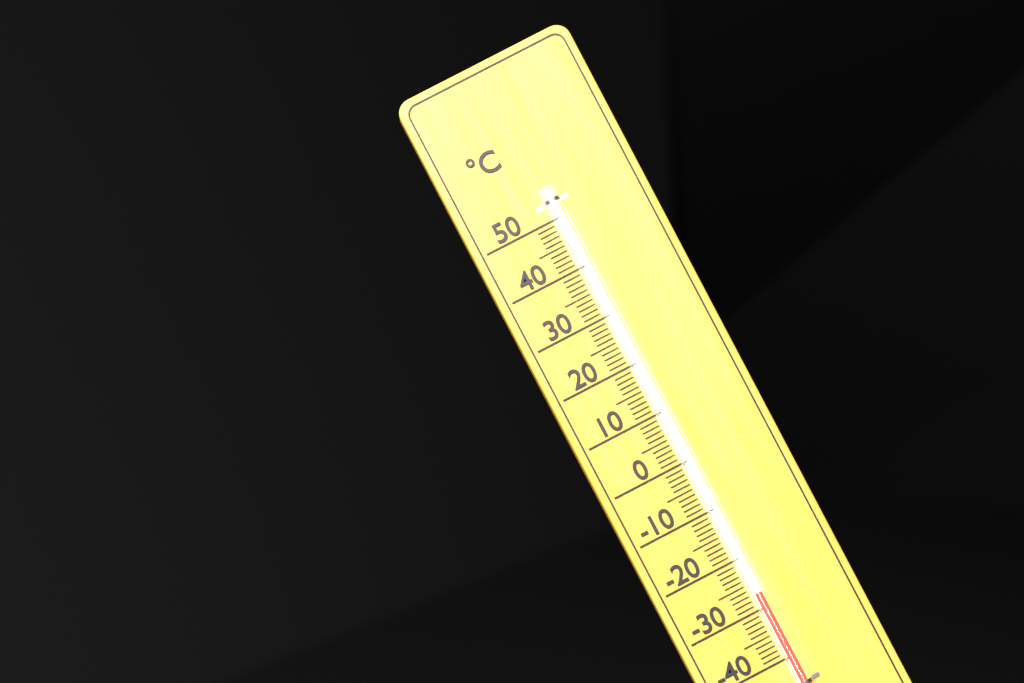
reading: -27 °C
